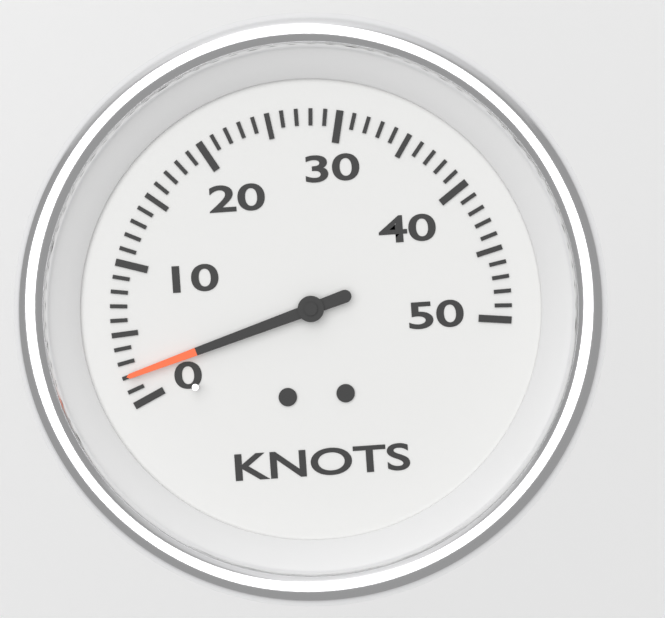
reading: 2 knots
